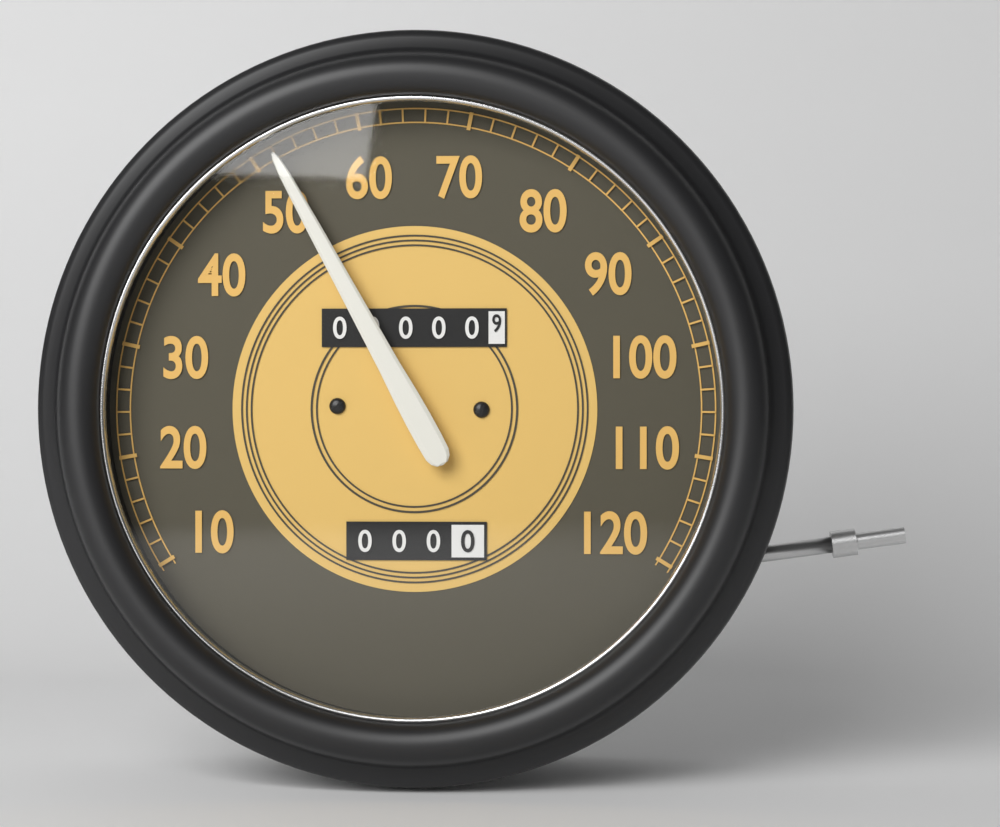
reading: 52 (no unit)
